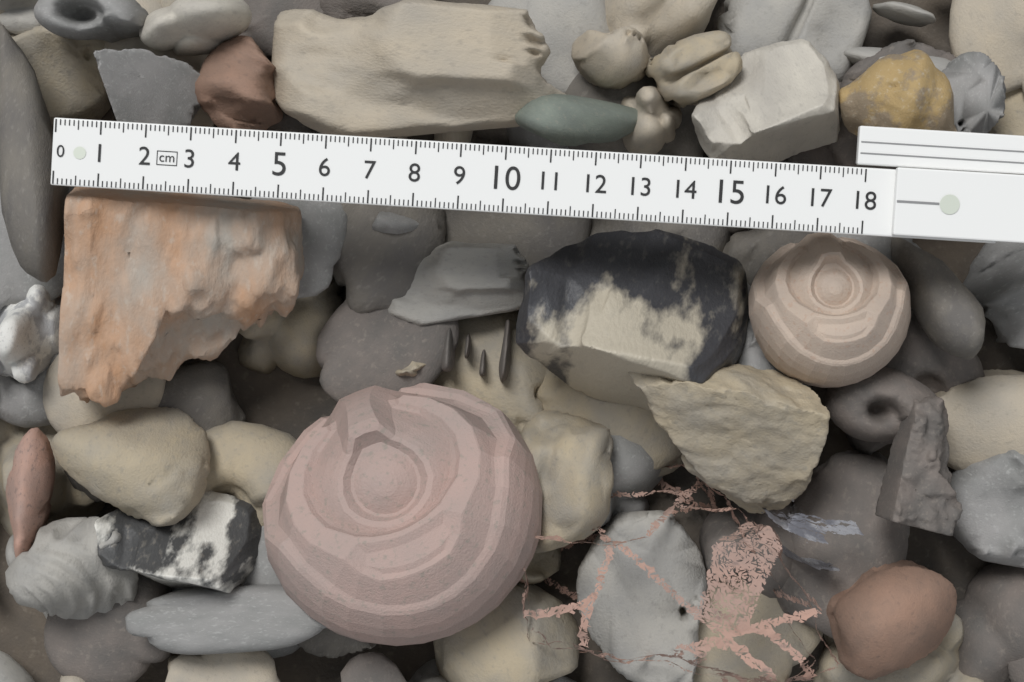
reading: 5.4 cm
